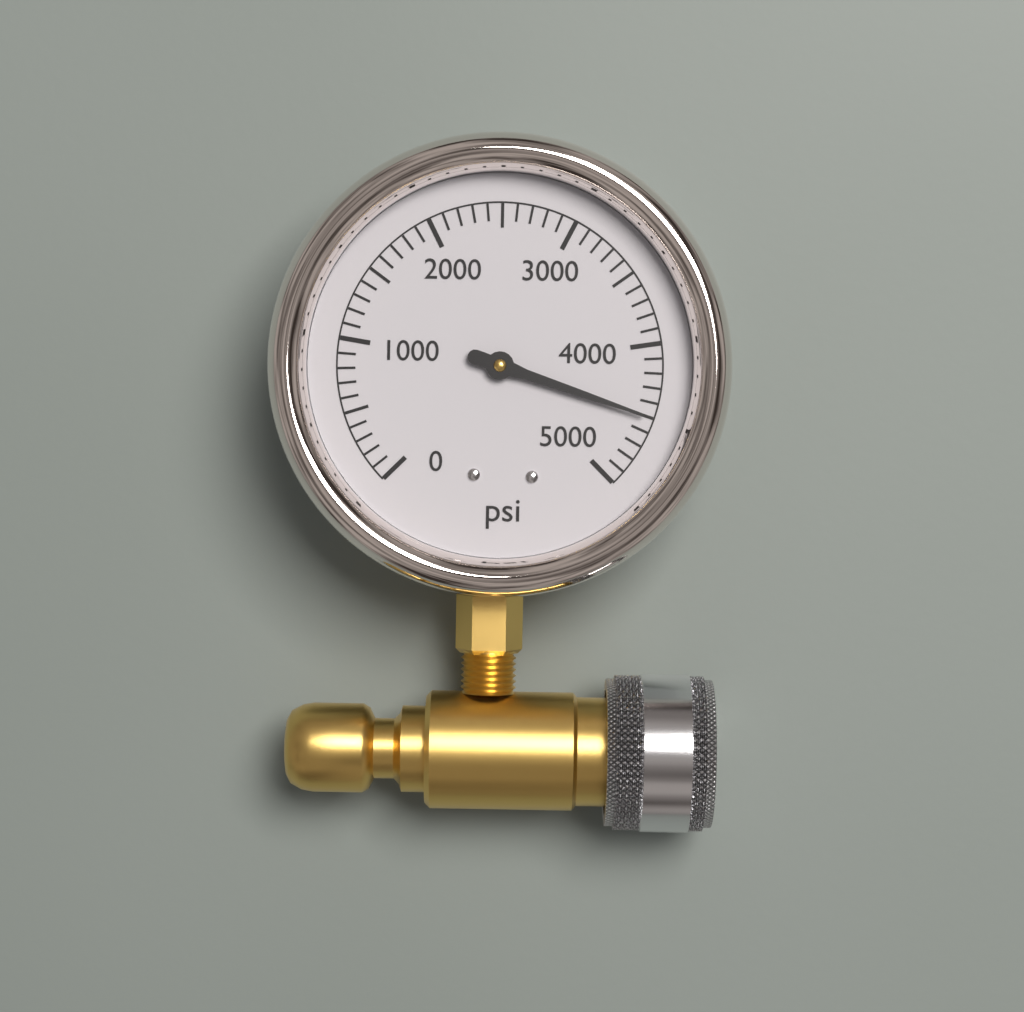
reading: 4500 psi
